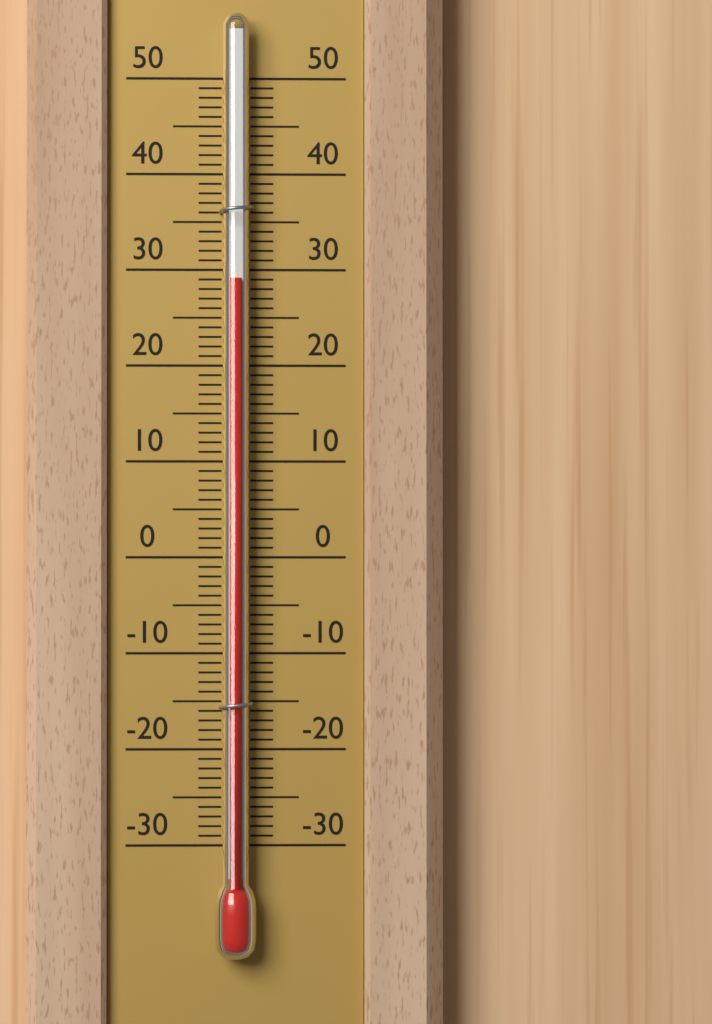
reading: 29 (no unit)
